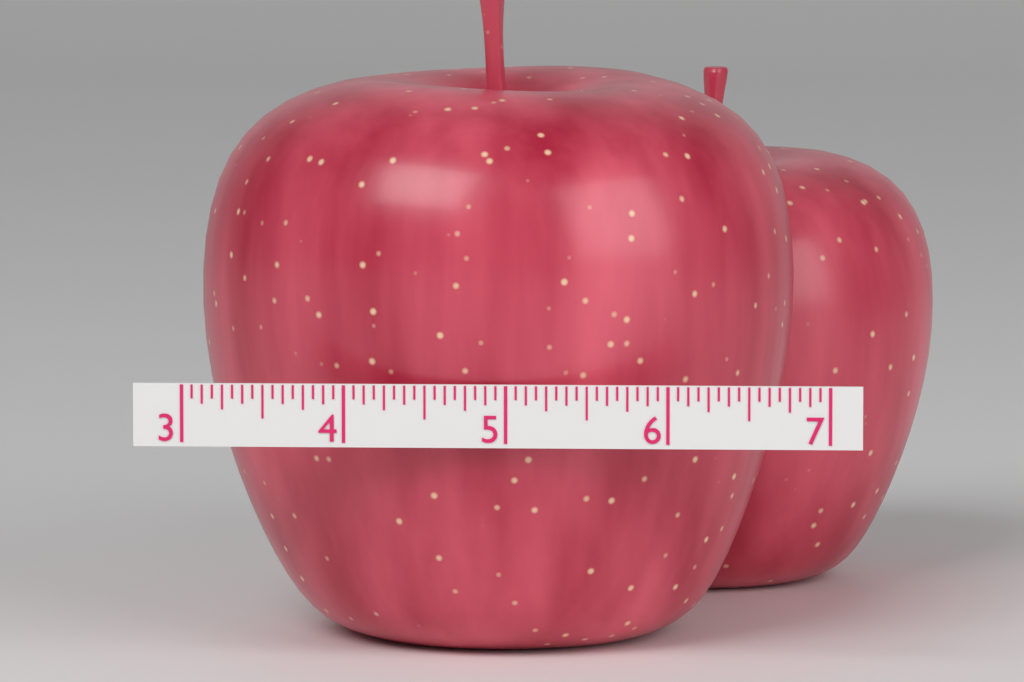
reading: 6.7500 (no unit)
